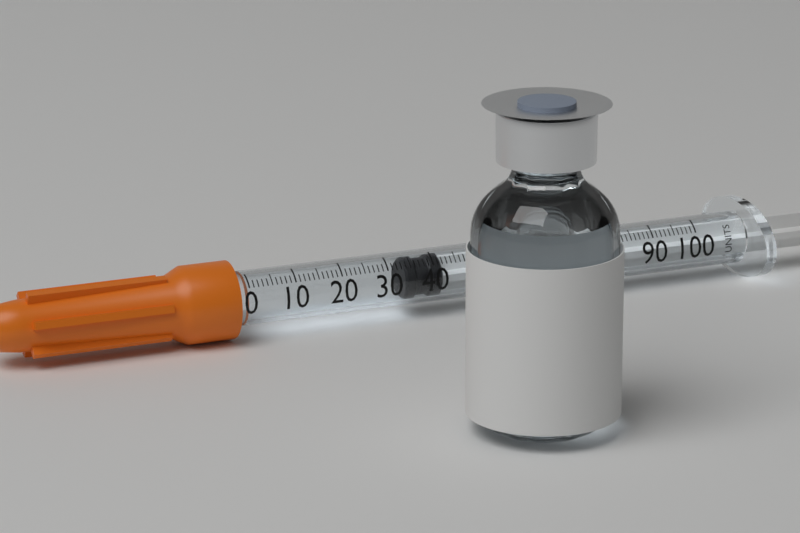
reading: 34 units
